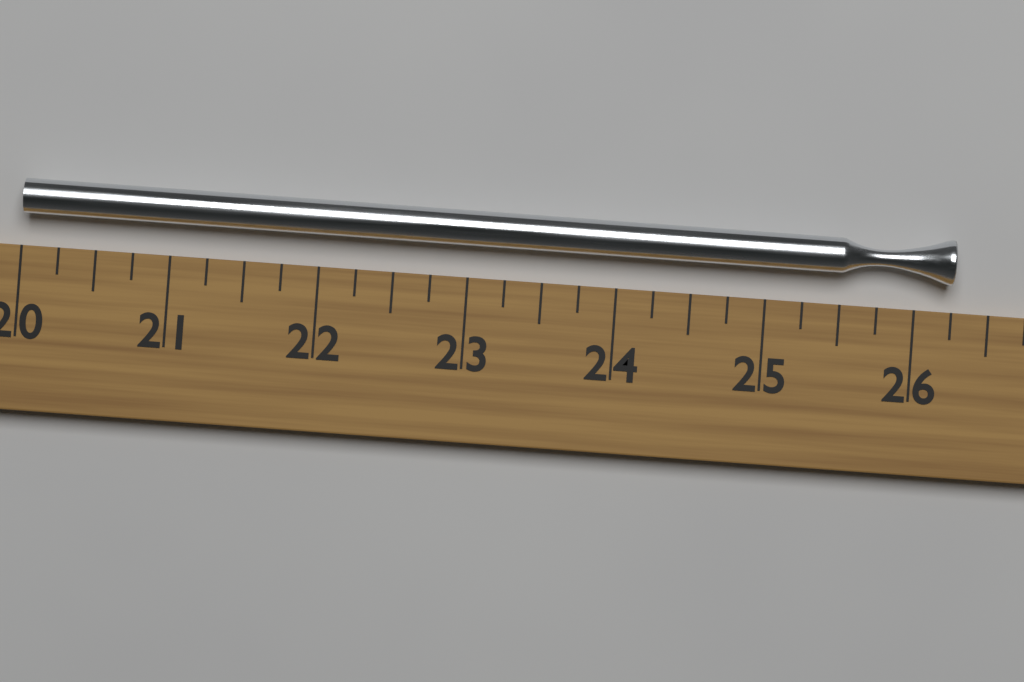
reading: 26.25 (no unit)
